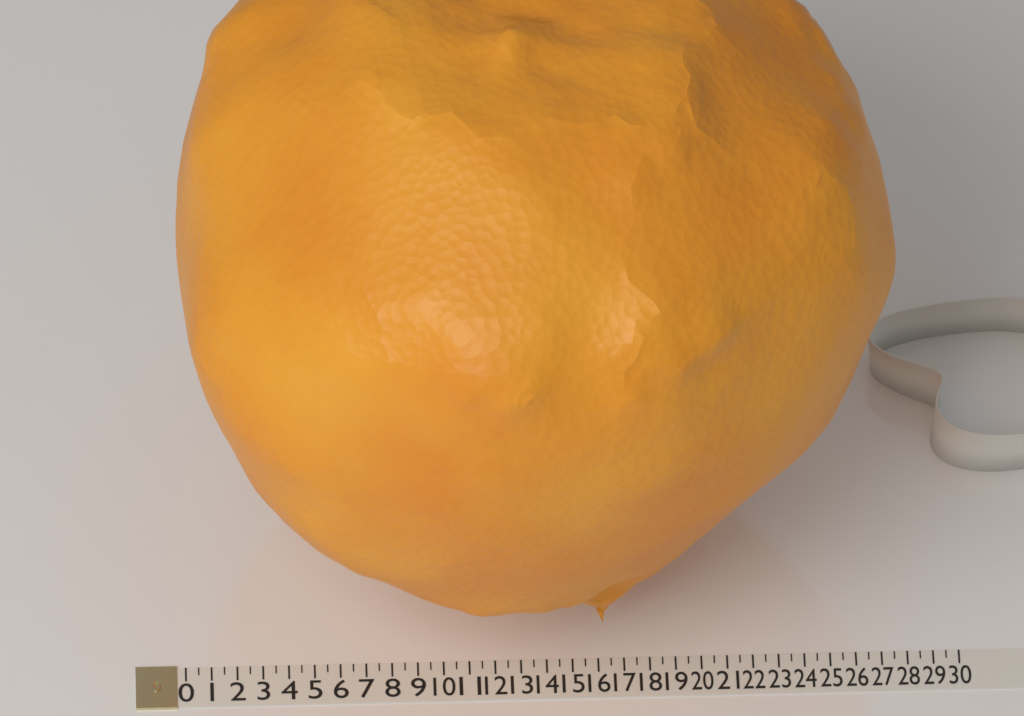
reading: 27.5 (no unit)
